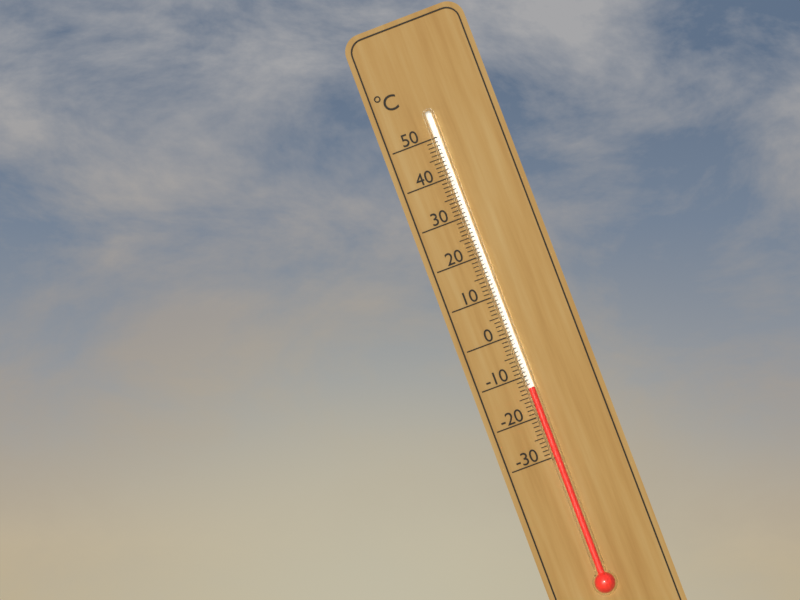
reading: -13 °C
